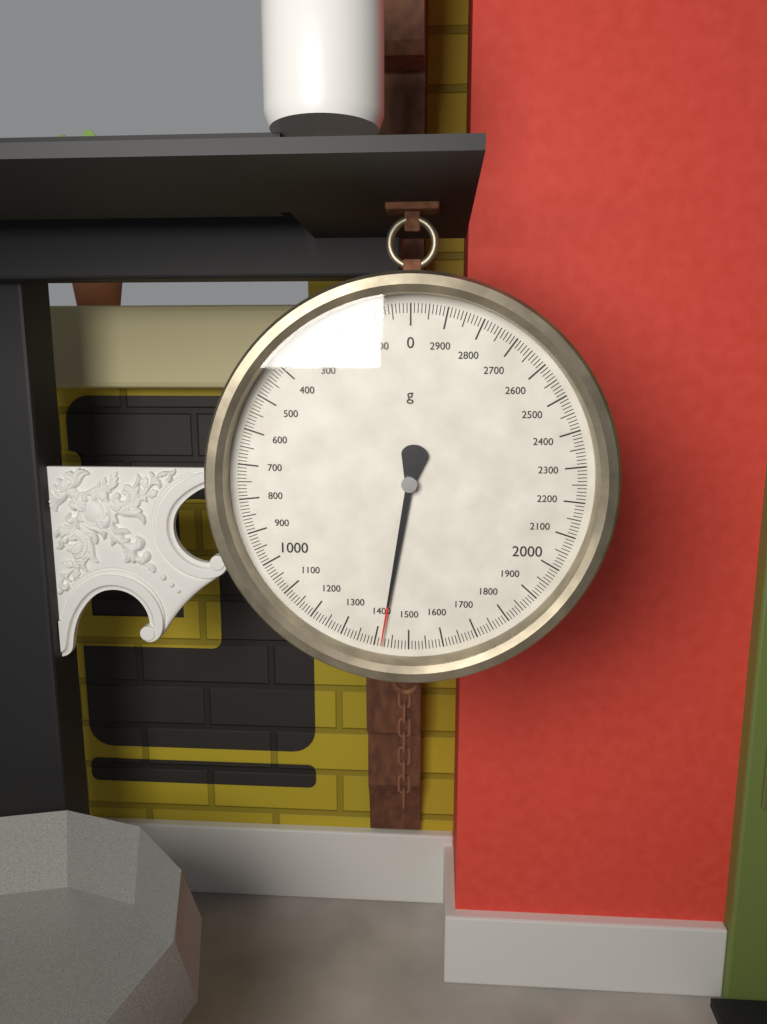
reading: 1420 g
